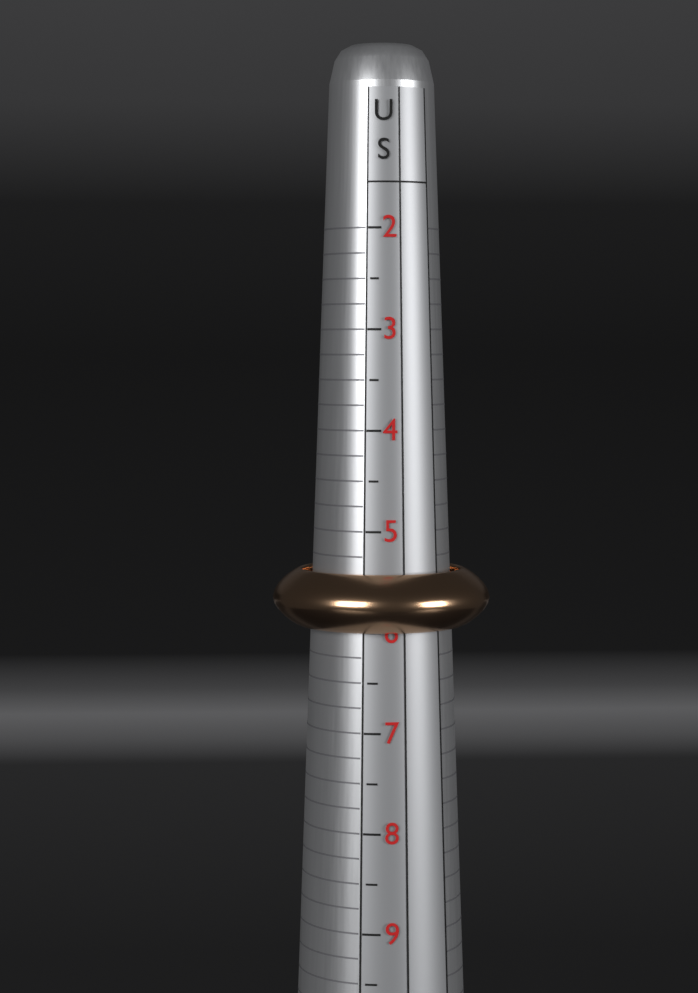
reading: 6.00 US
